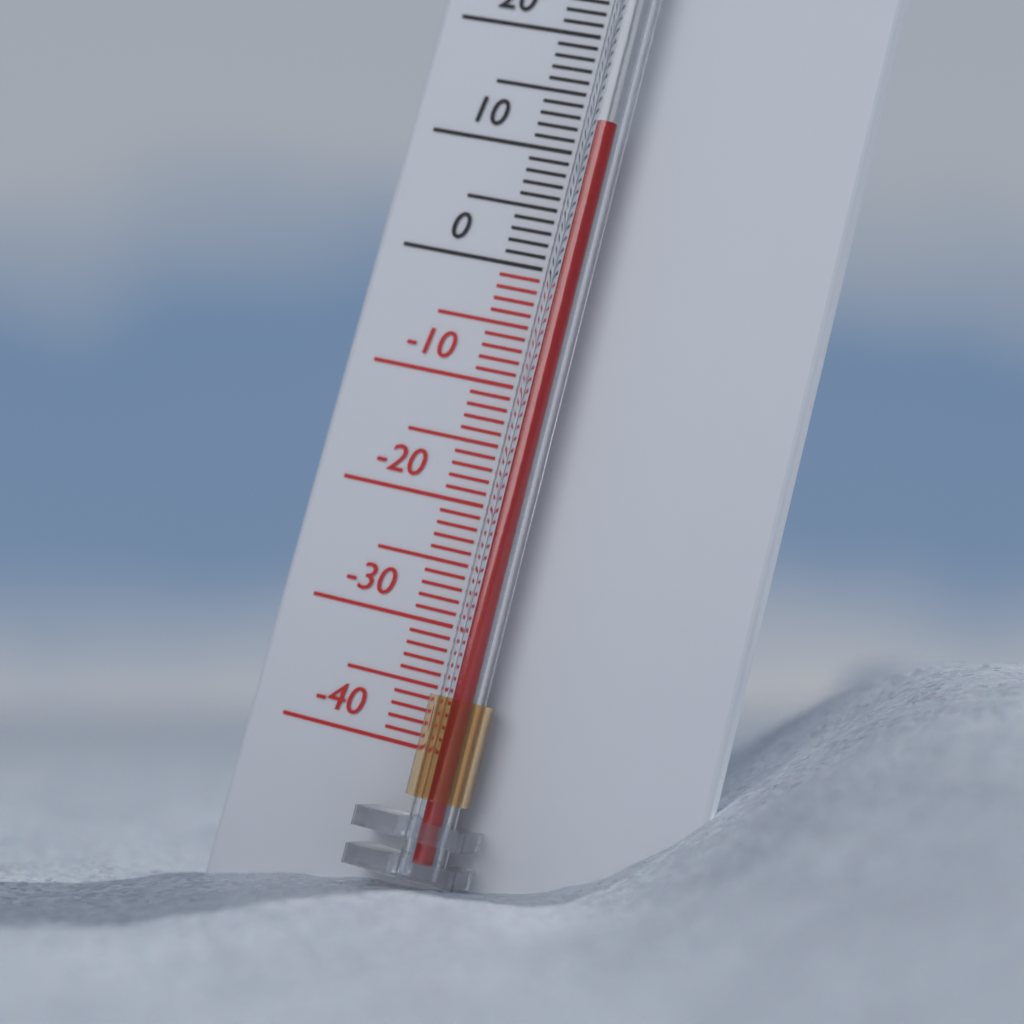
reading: 12 °C
